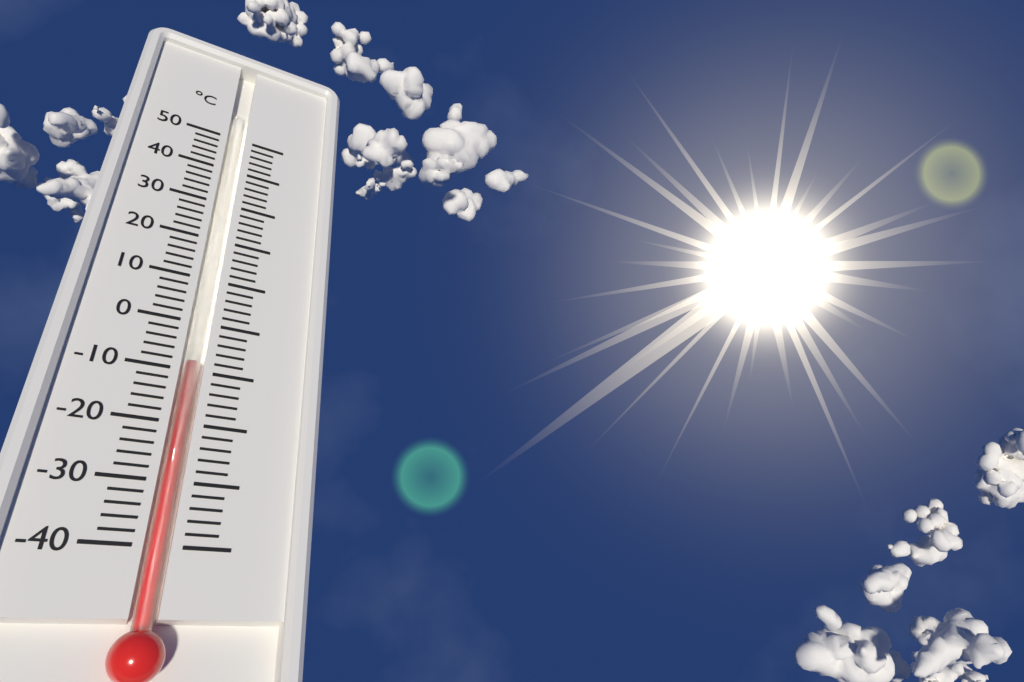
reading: -8 °C
